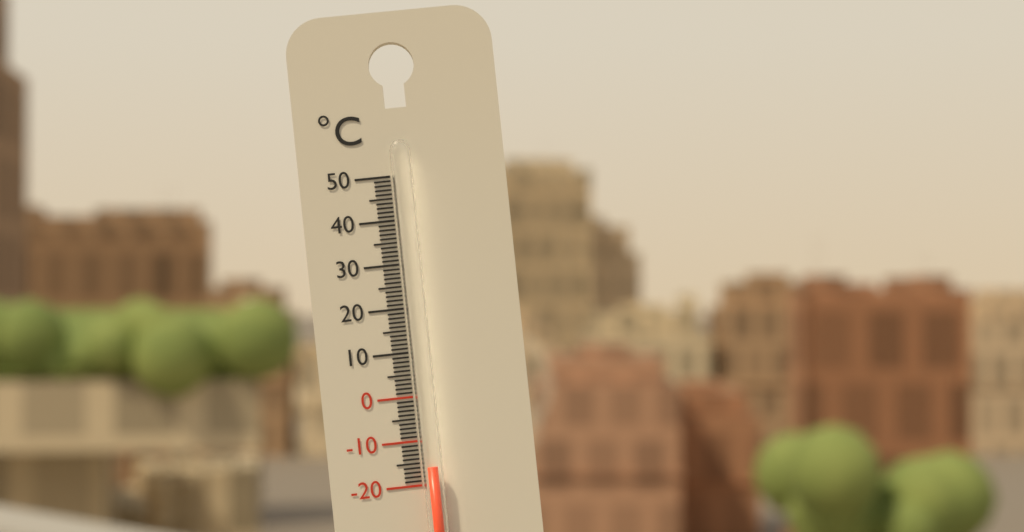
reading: -16 °C
